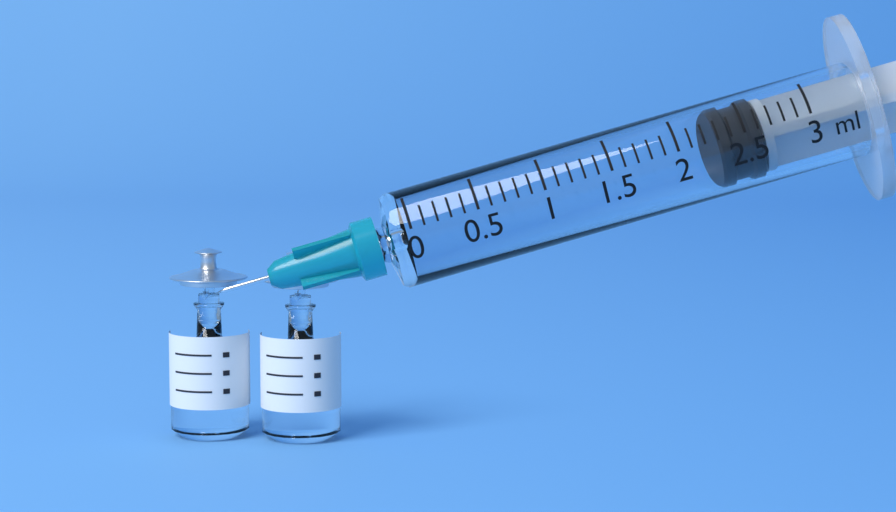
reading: 2.3 ml
